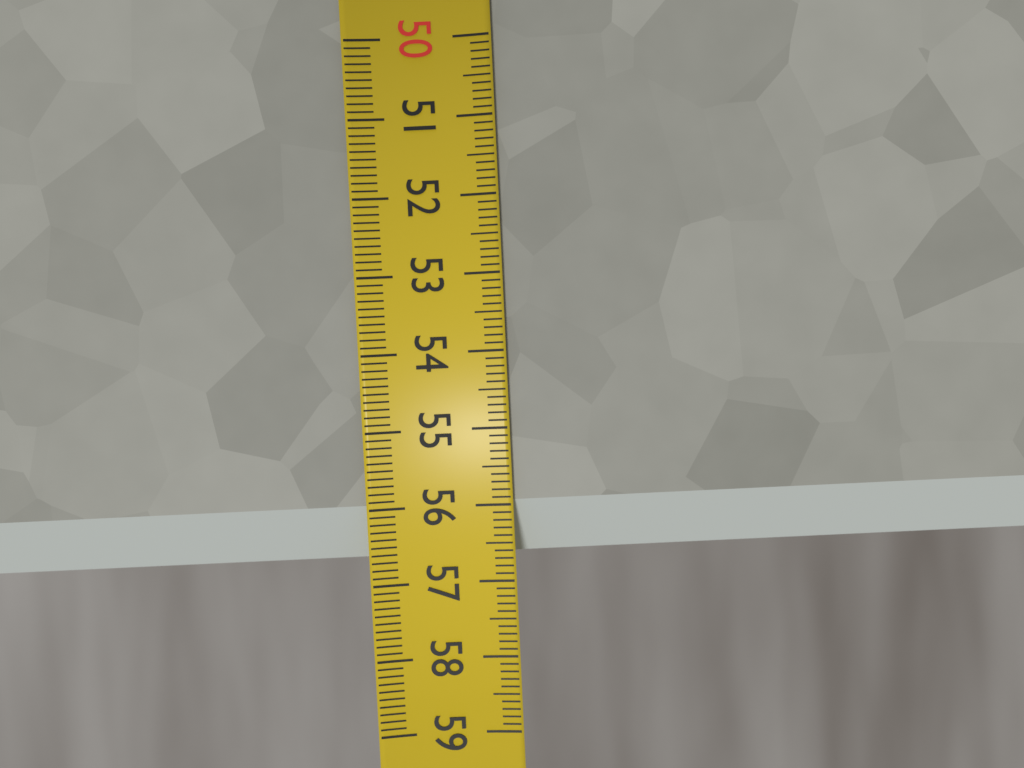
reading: 56.7 (no unit)
